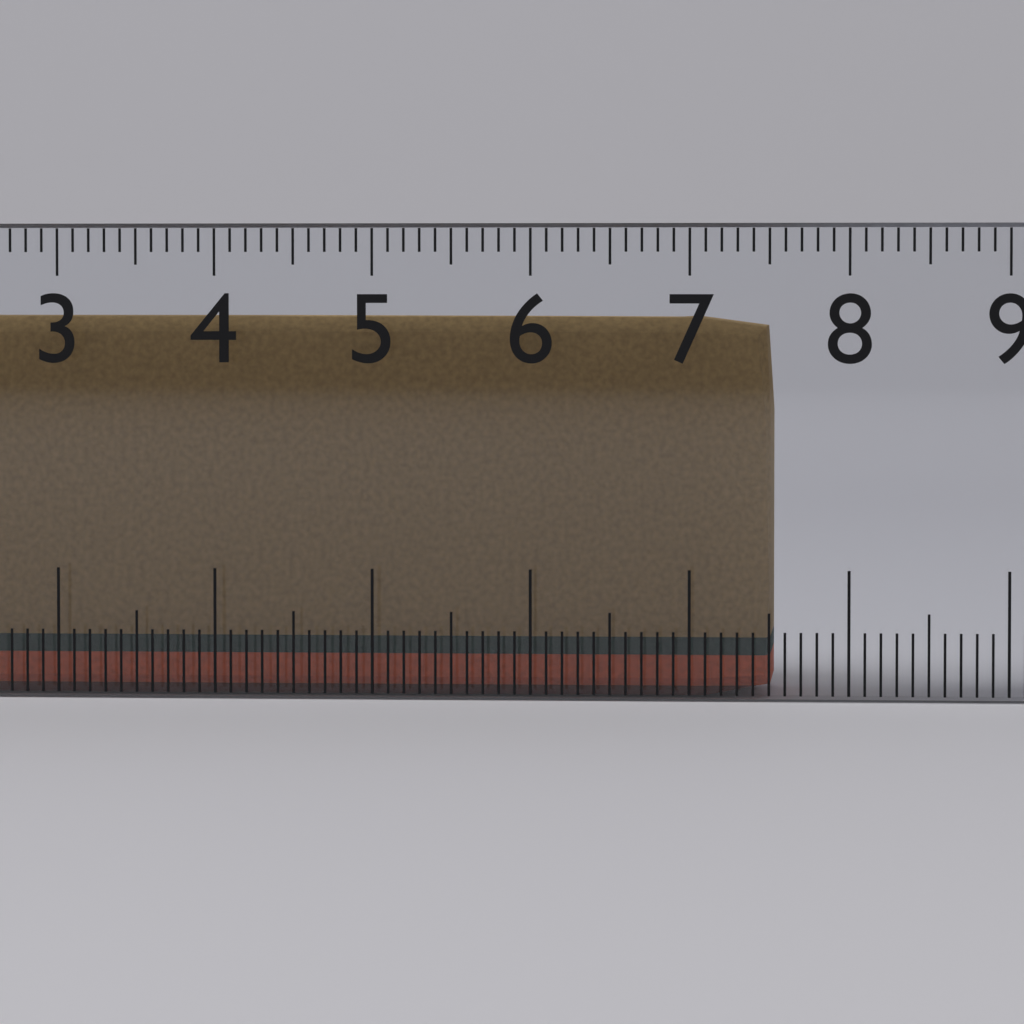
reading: 7.5 cm
